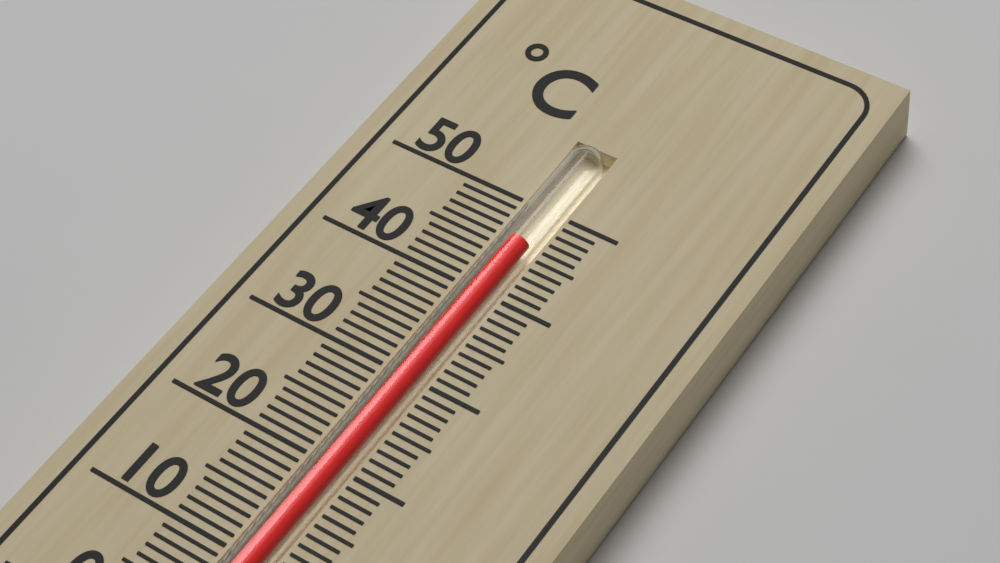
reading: 46 °C
